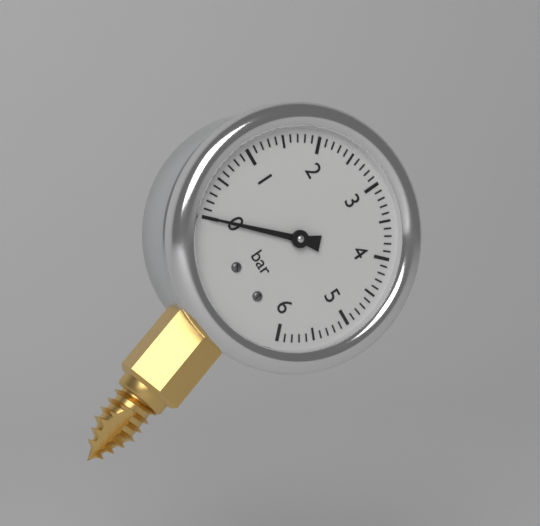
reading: 0.0 bar
